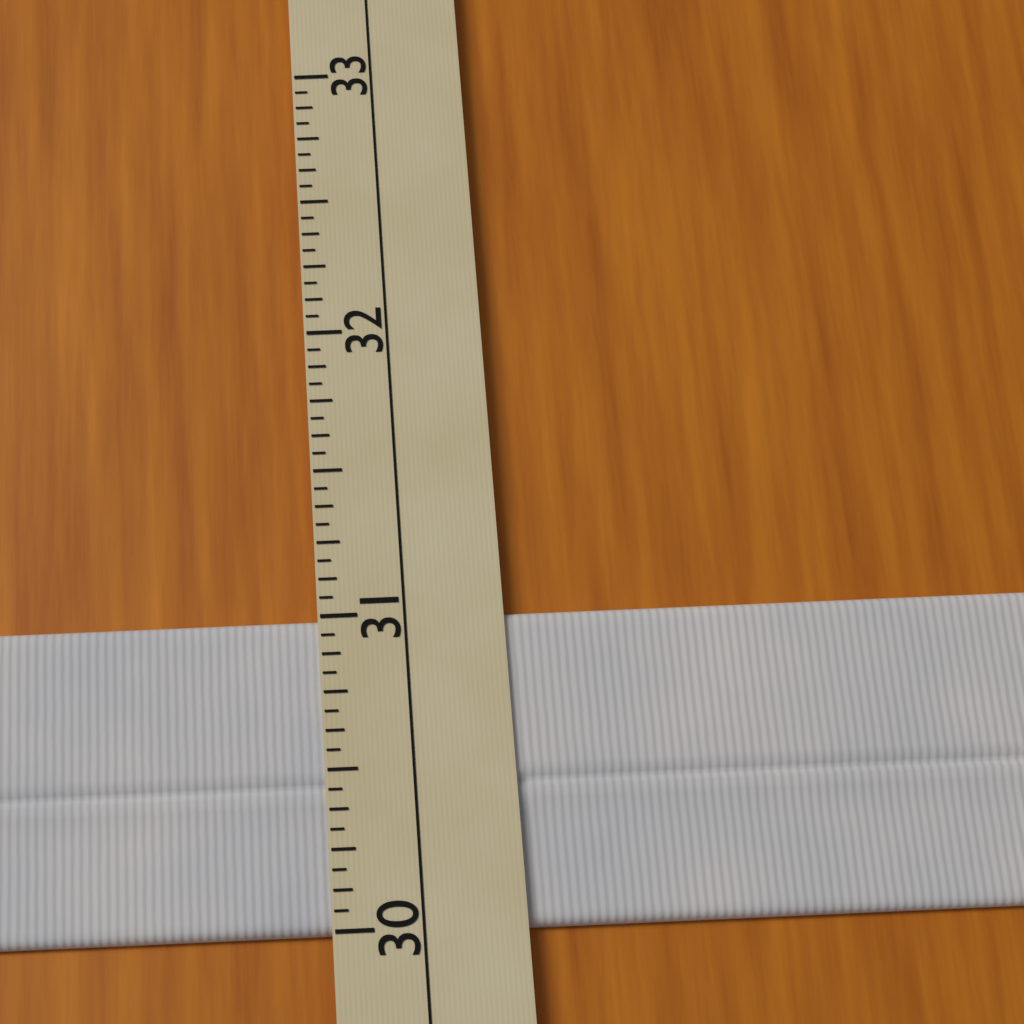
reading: 31.0000 (no unit)
